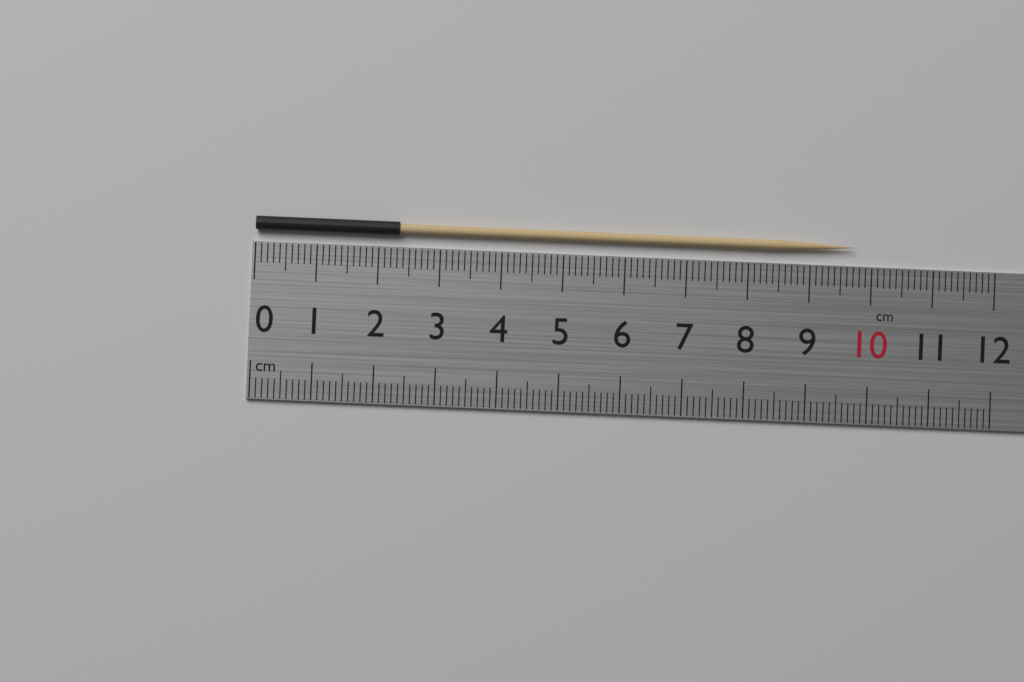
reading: 9.7 cm
